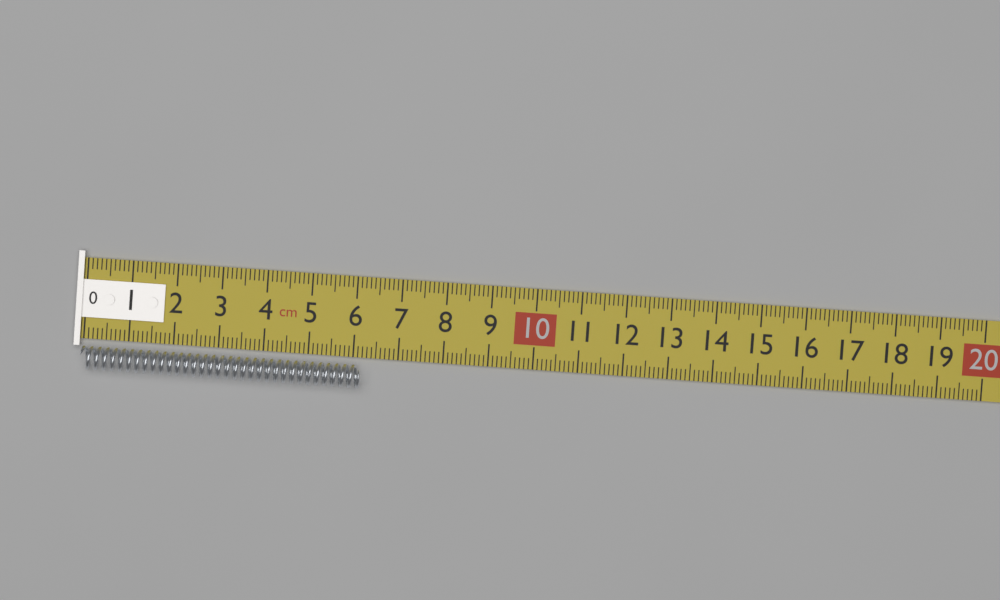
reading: 6.2 cm
